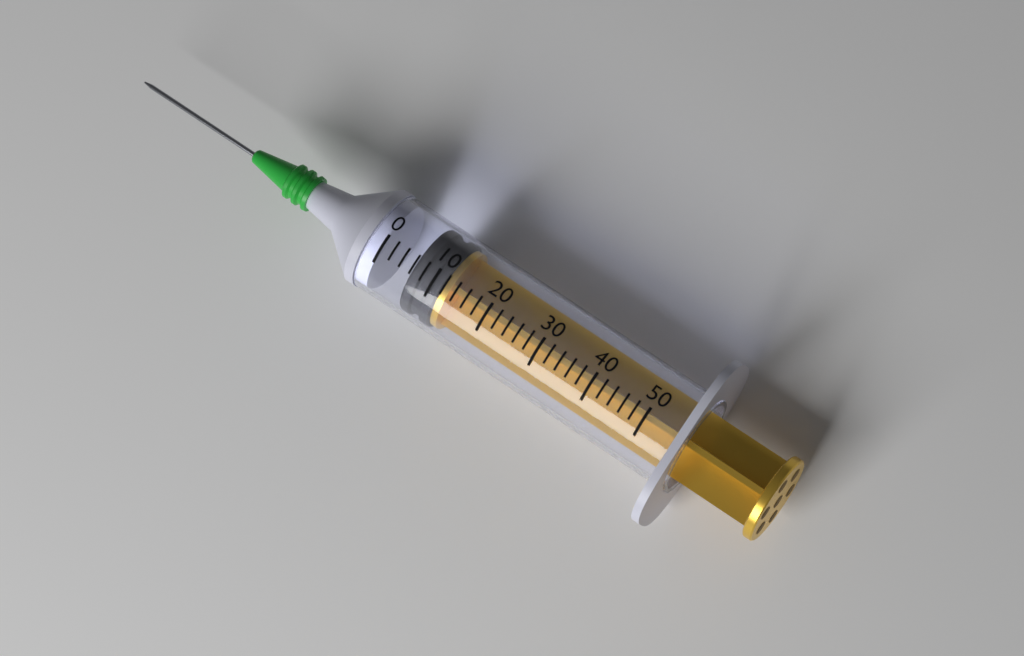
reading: 6 (no unit)
